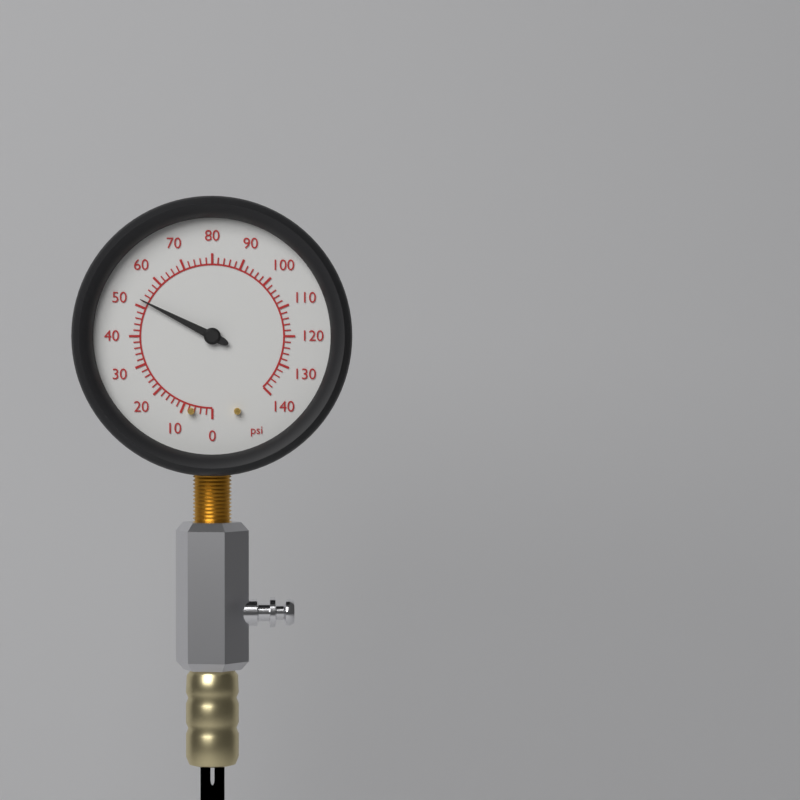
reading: 52 psi
